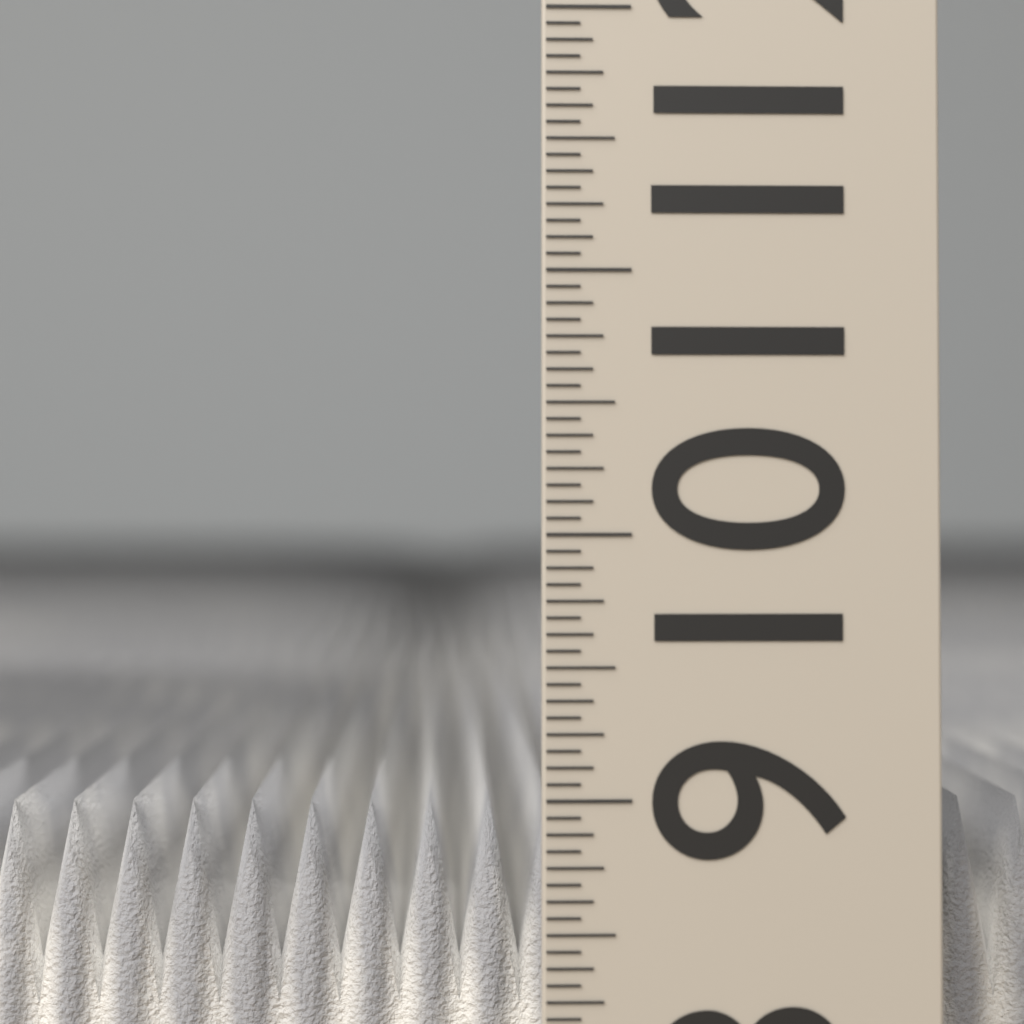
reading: 8.9375 (no unit)
